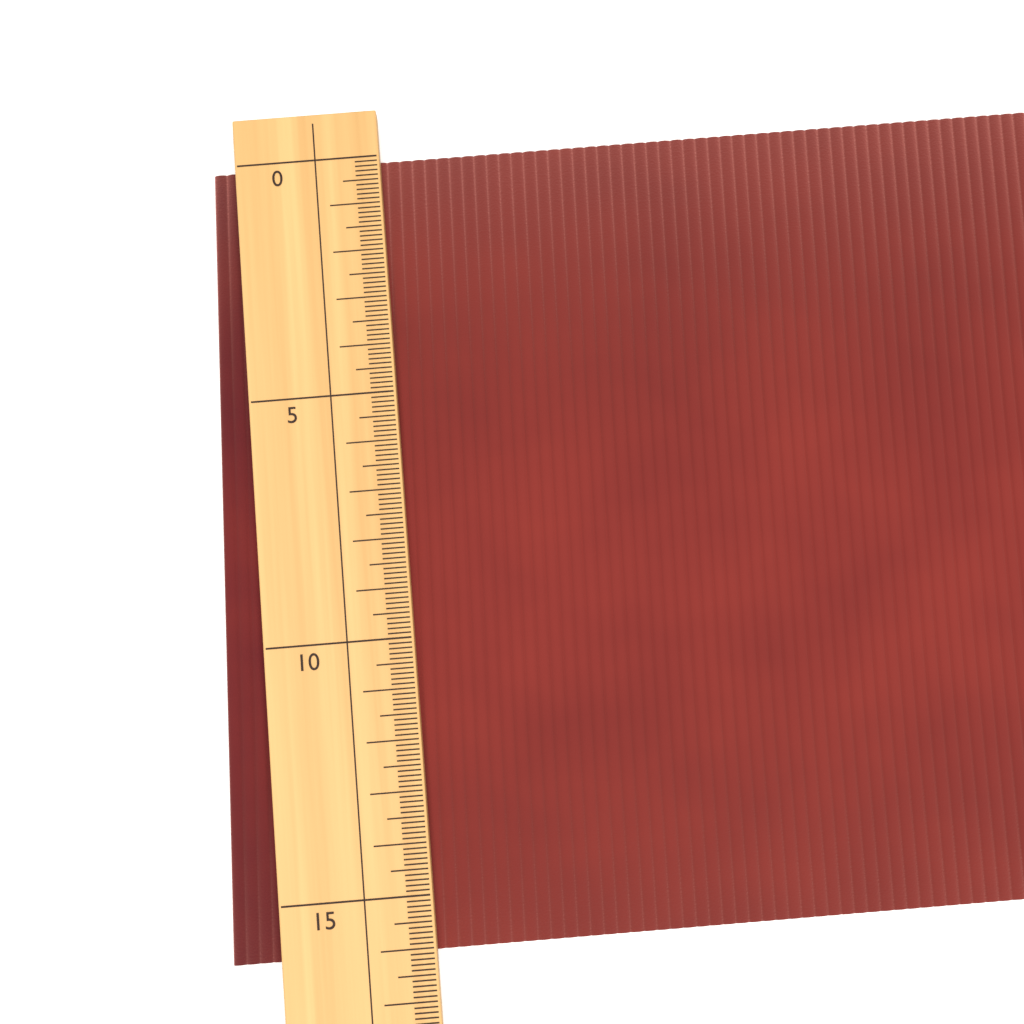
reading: 16.1 (no unit)
